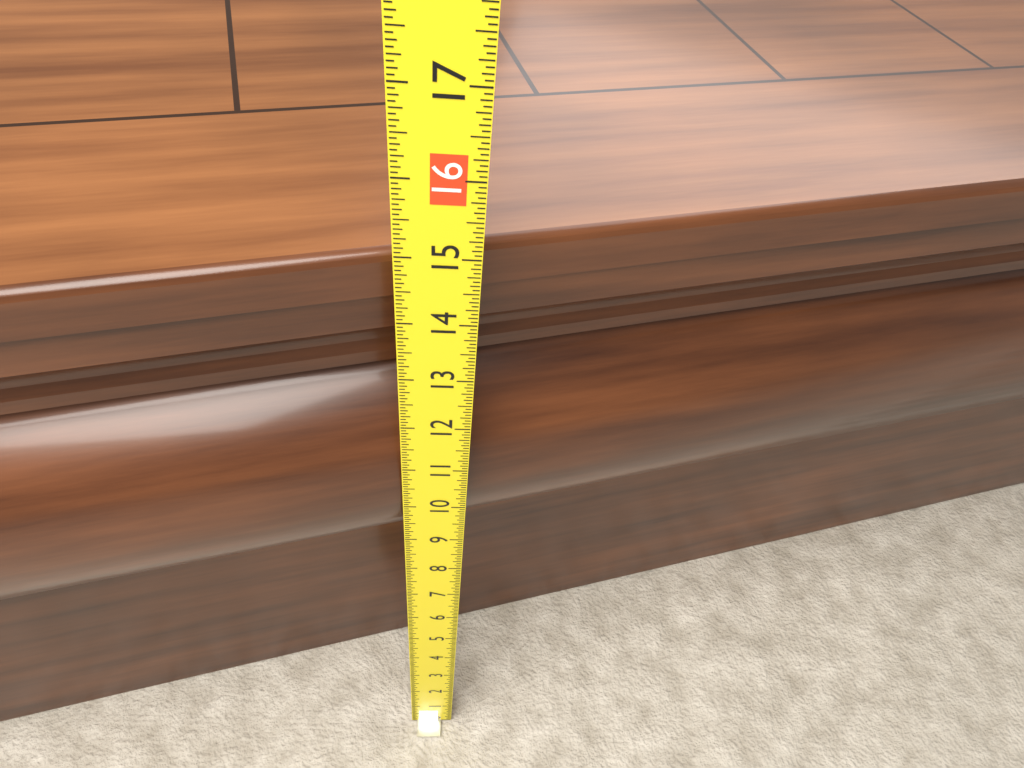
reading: 14.6875 (no unit)
